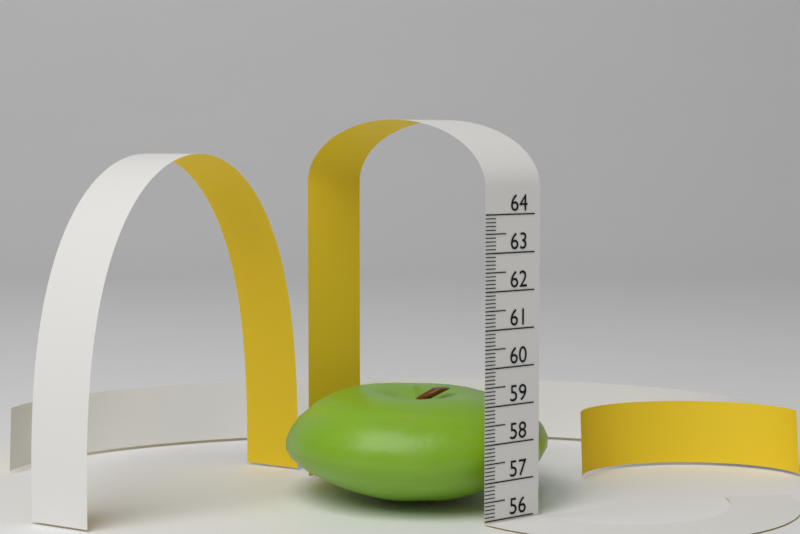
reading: 59.0 (no unit)
